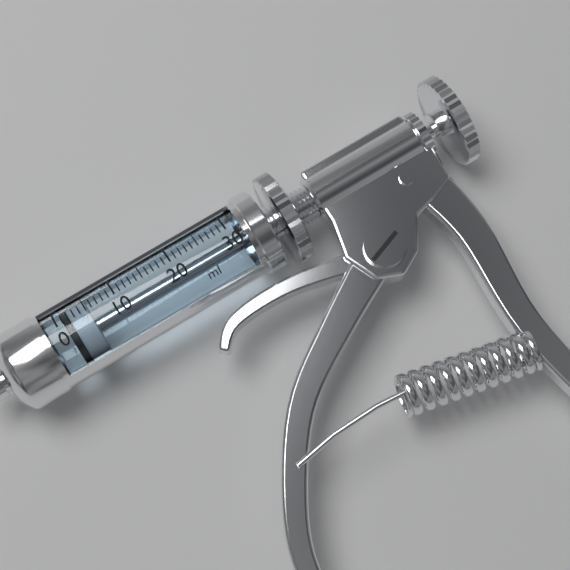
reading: 1 ml
